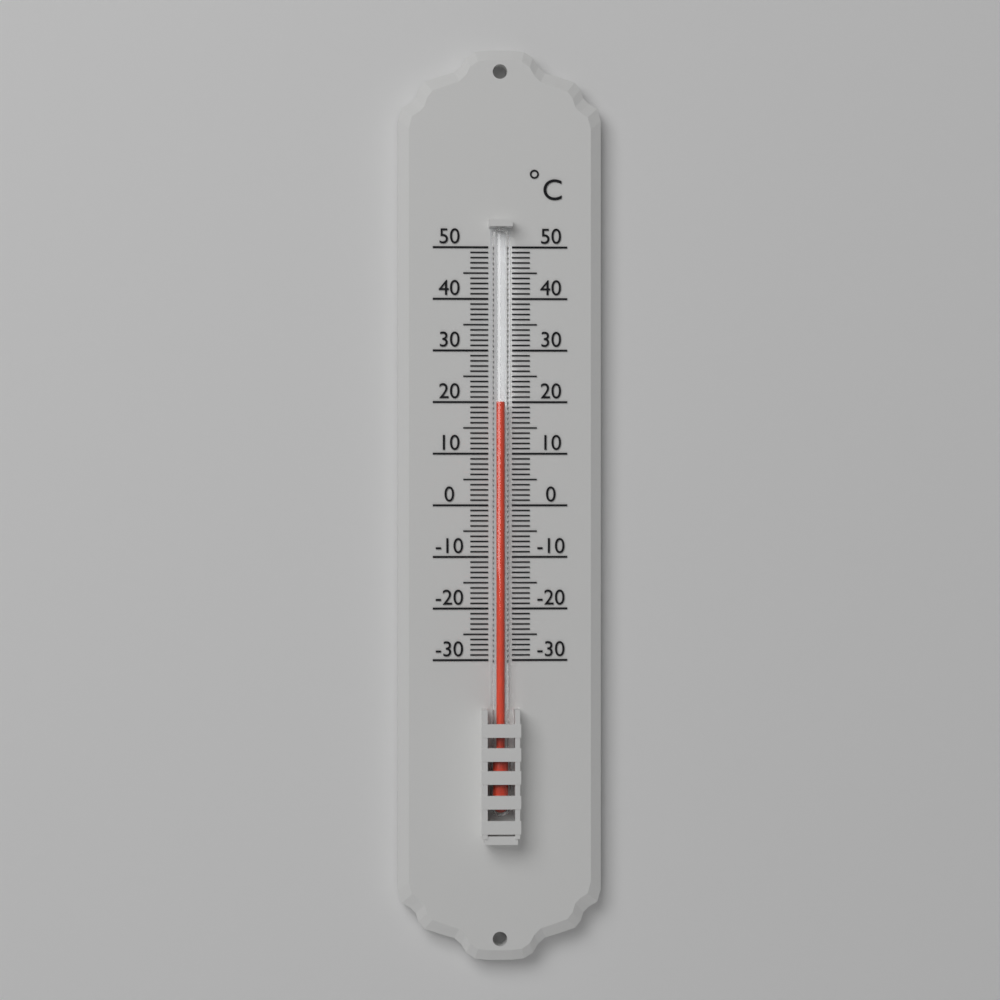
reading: 20 °C
